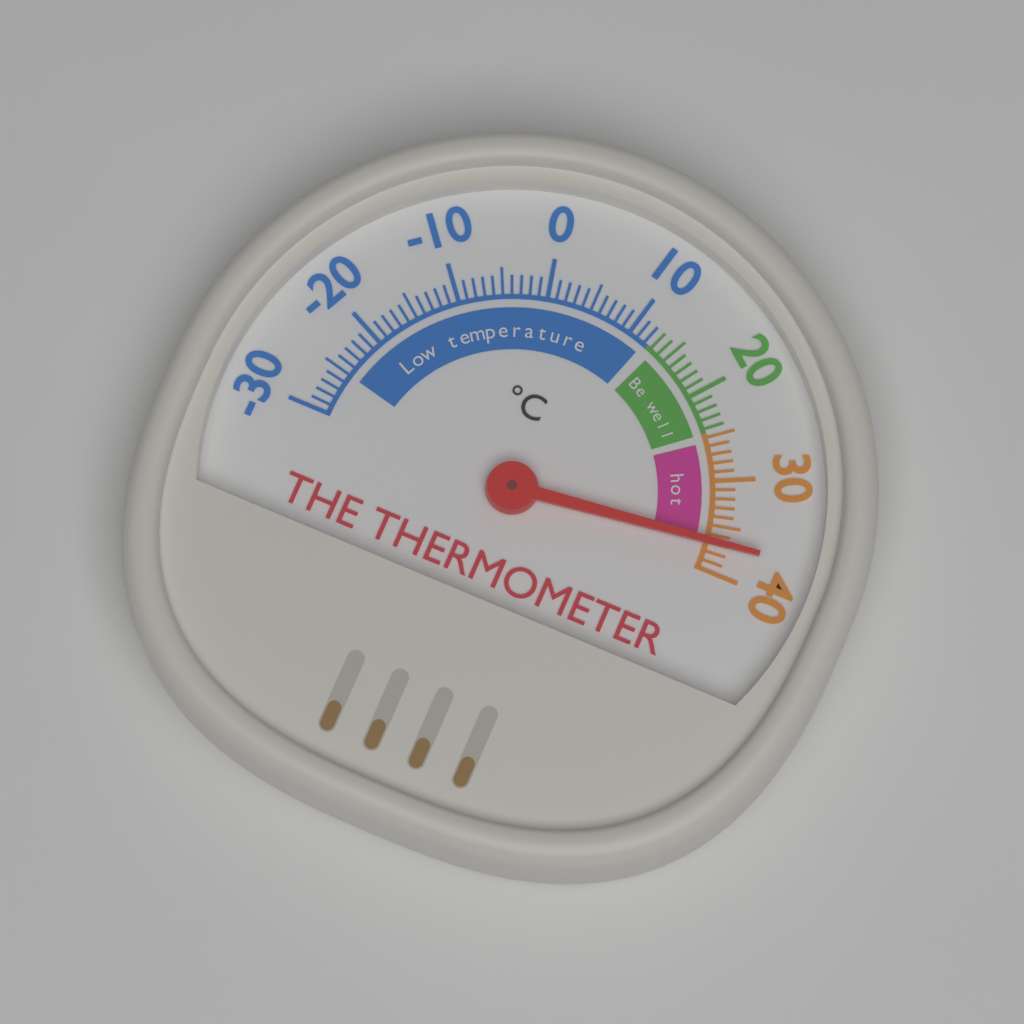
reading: 37 °C
